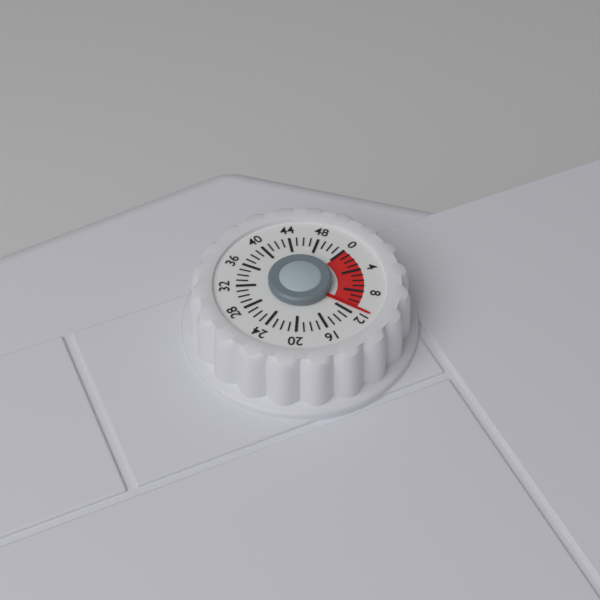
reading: 11 (no unit)
